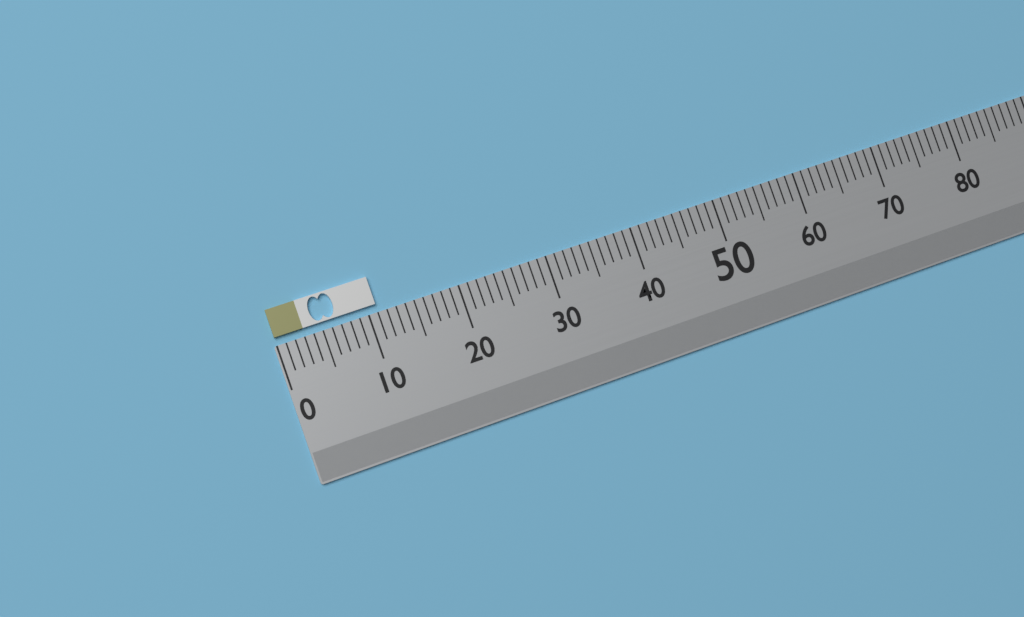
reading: 11 (no unit)
